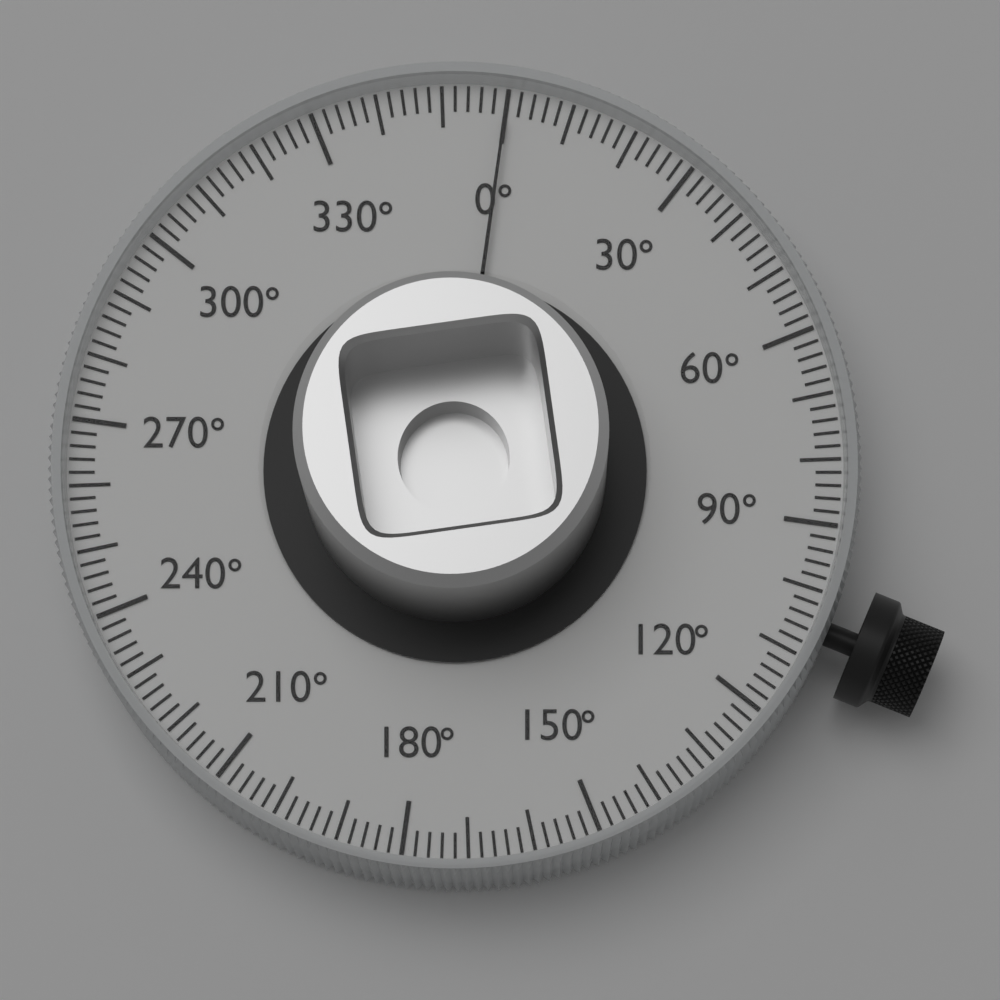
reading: 0 °
